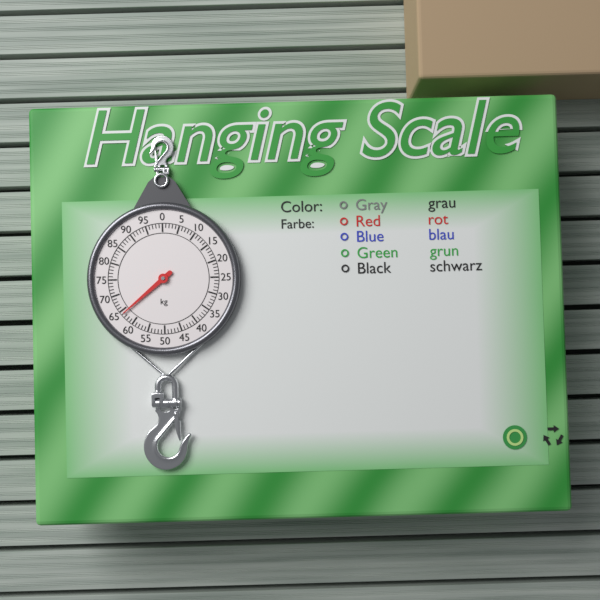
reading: 64 kg
